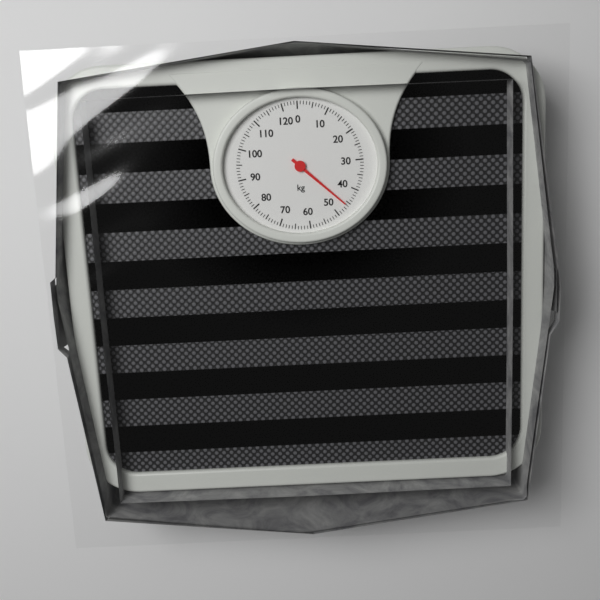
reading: 46 kg
